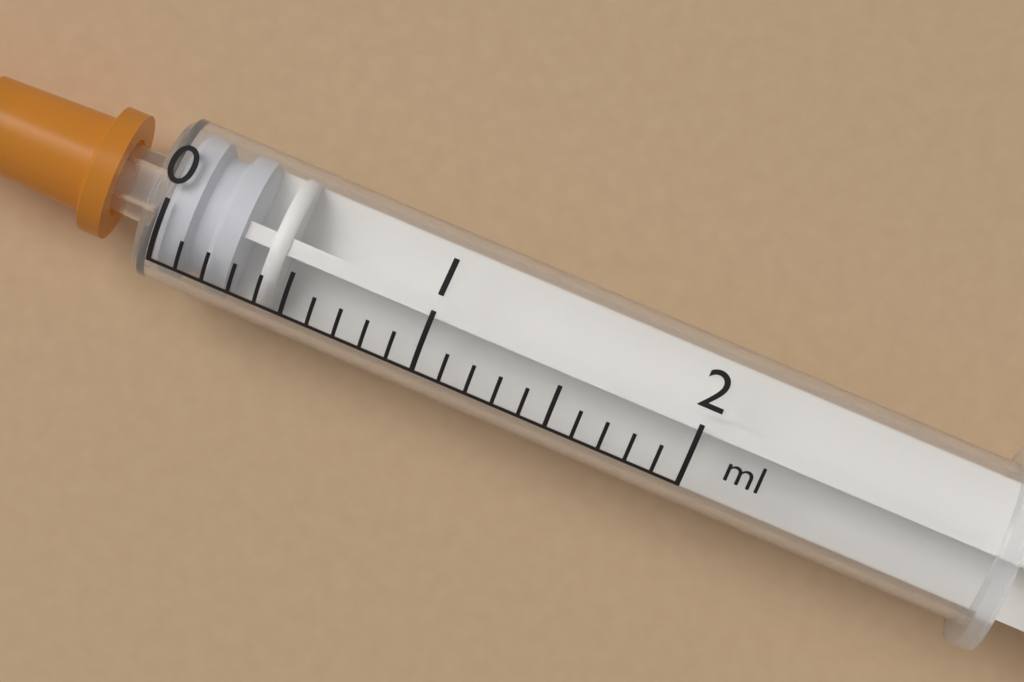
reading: 0.0 ml
